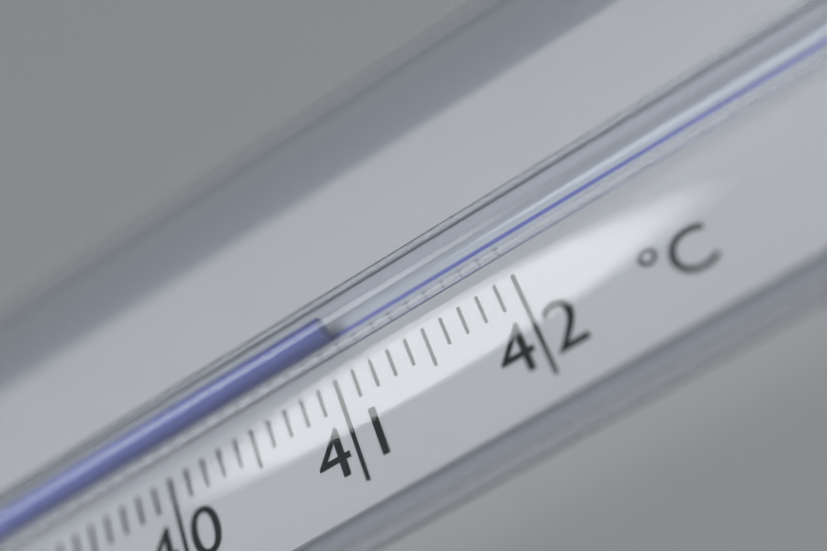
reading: 41.1 °C
